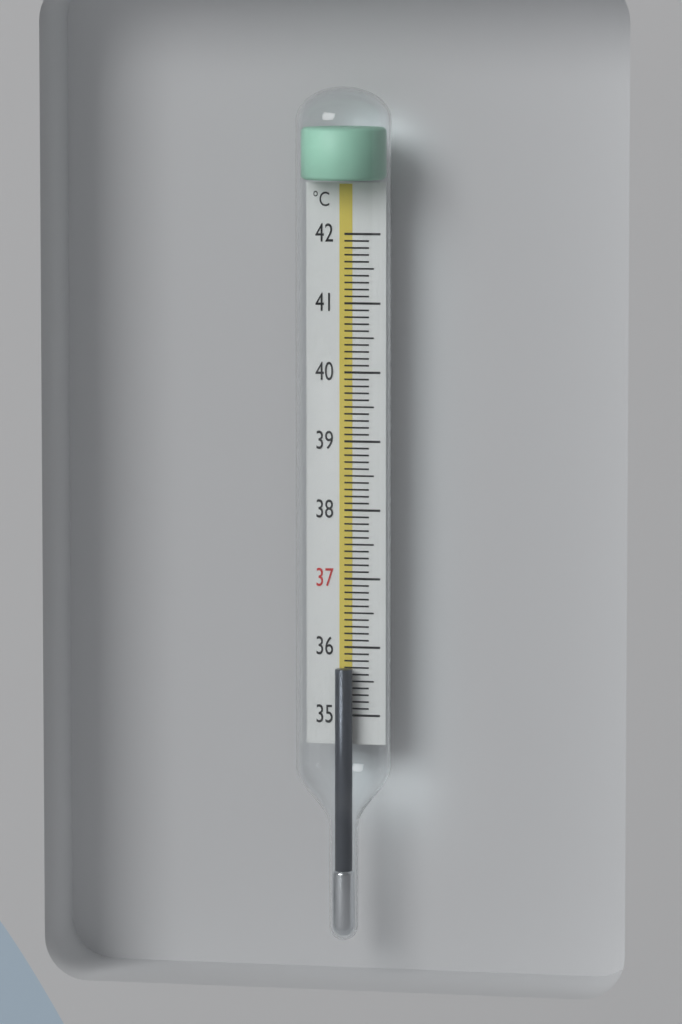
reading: 35.7 °C
